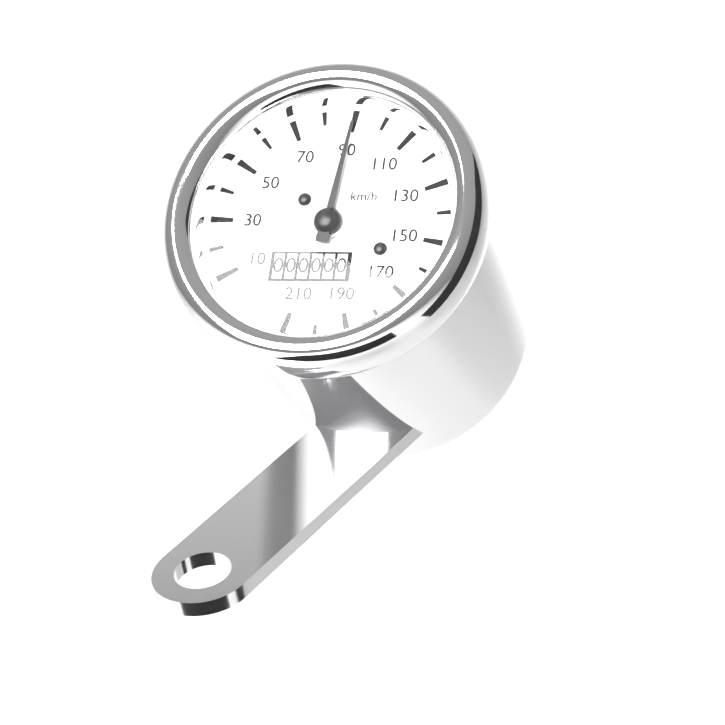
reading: 90 km/h
